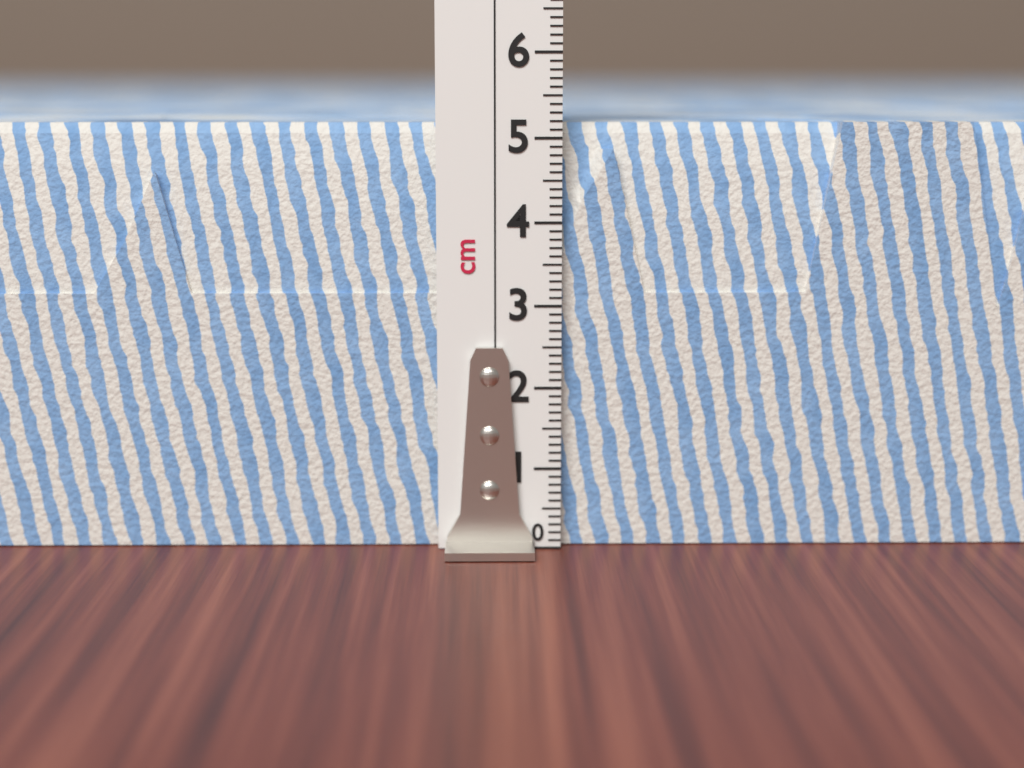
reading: 5.2 cm
